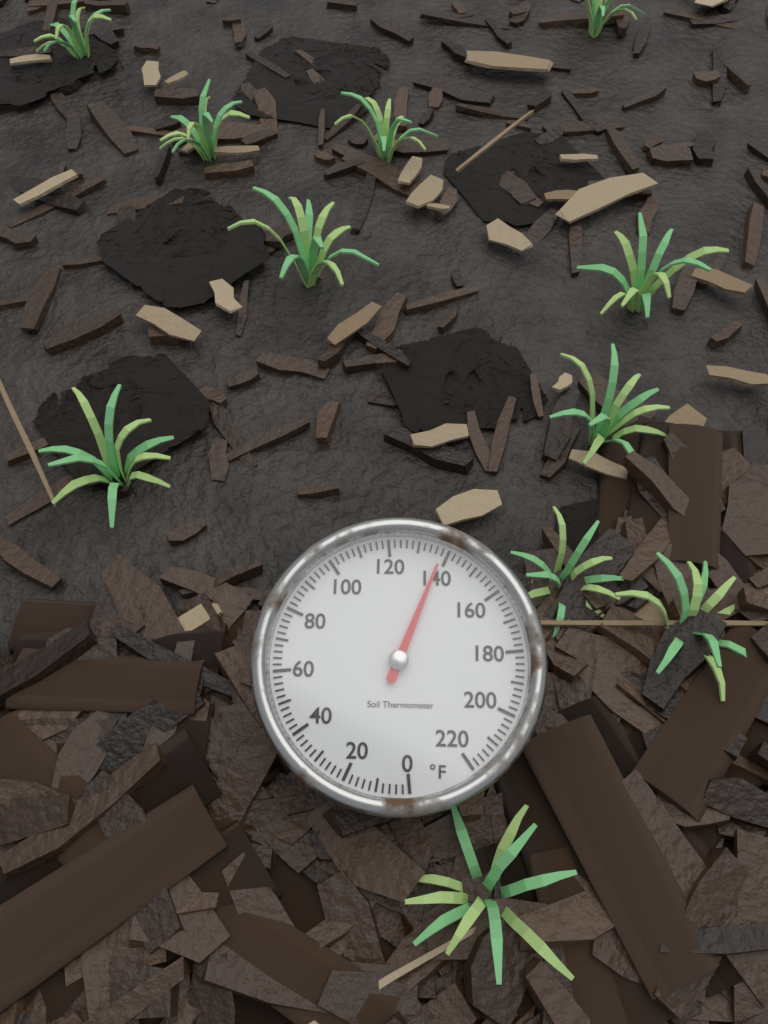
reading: 138 °F
